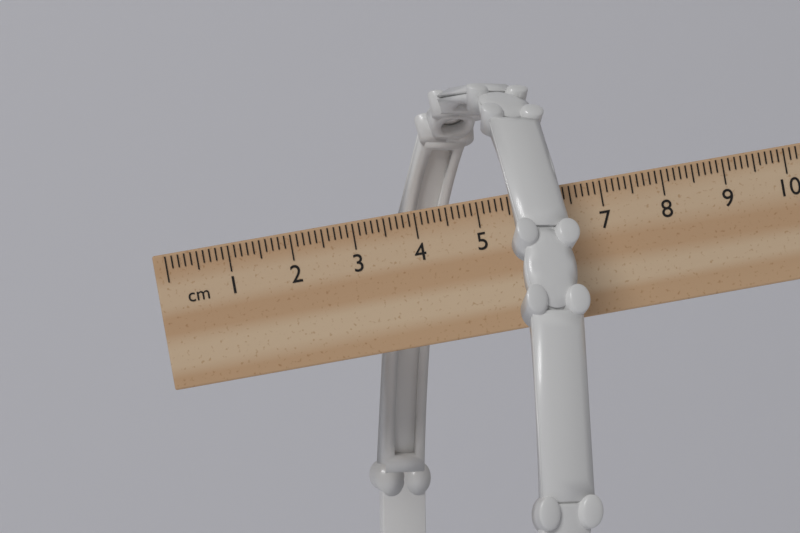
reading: 6.3 cm
